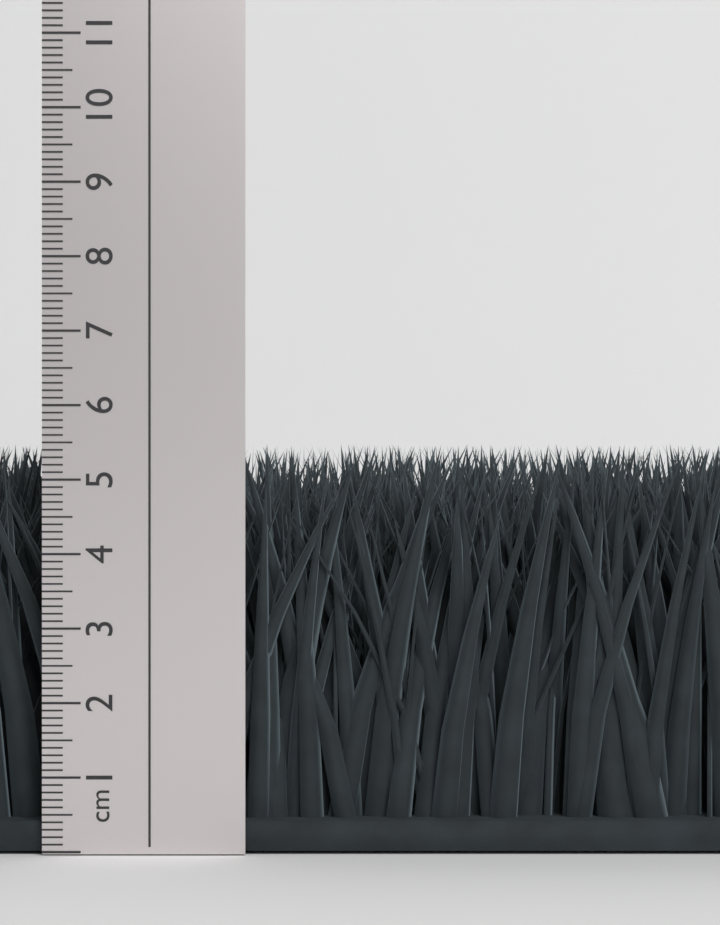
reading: 5.5 cm
